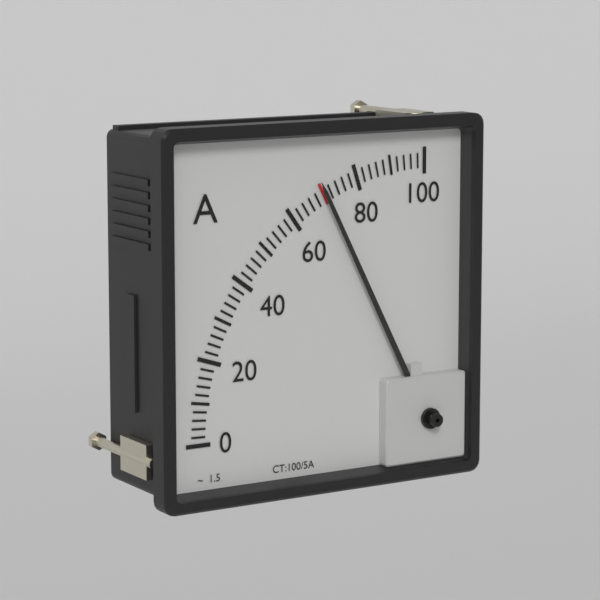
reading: 70 A
